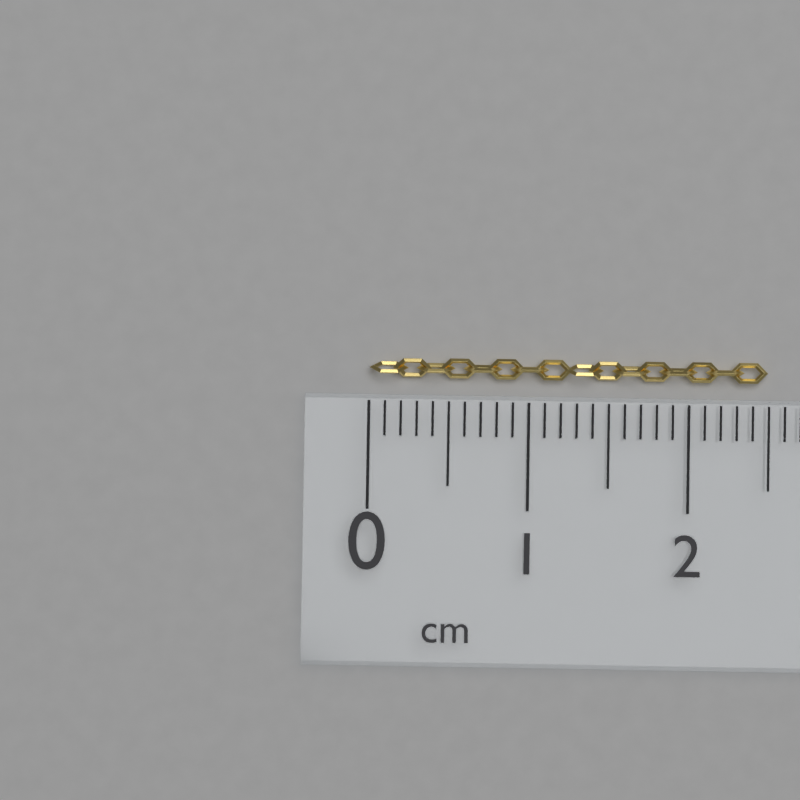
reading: 2.5 cm
